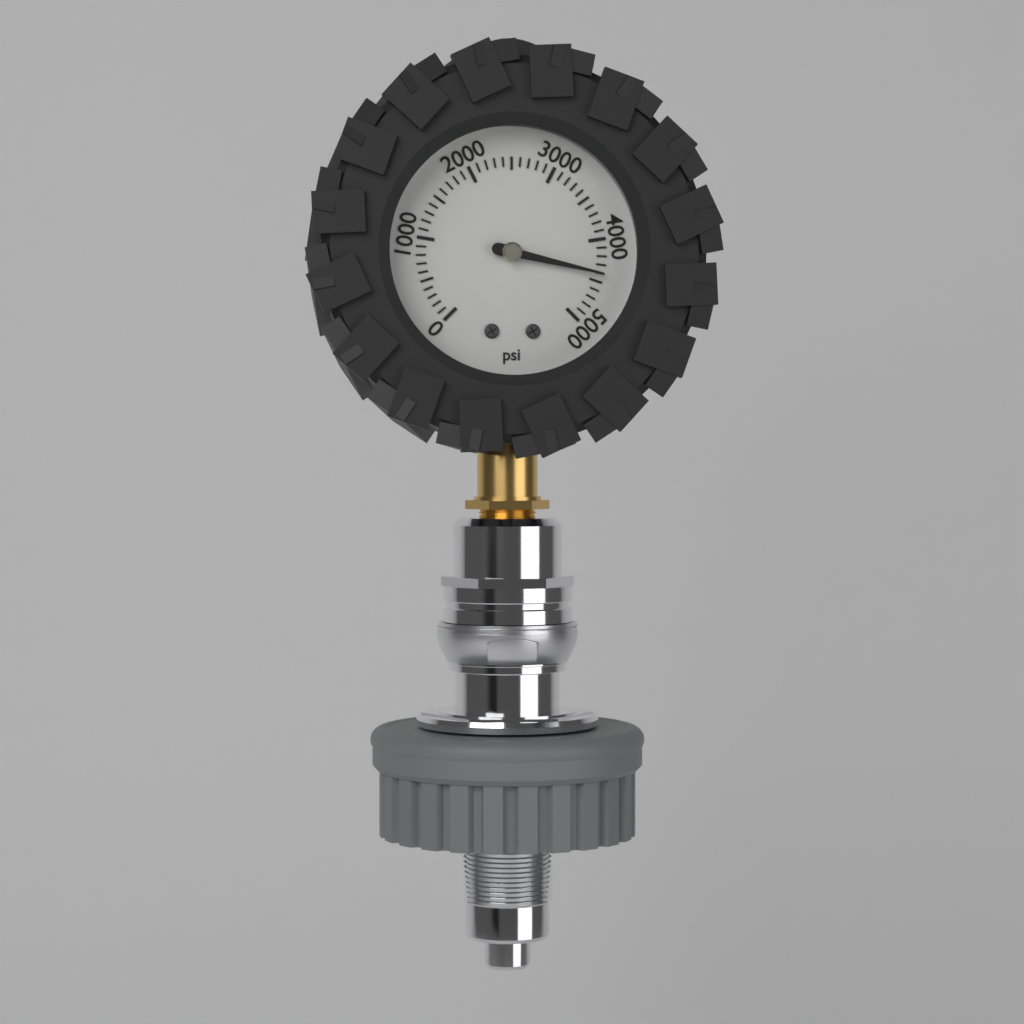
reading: 4400 psi
